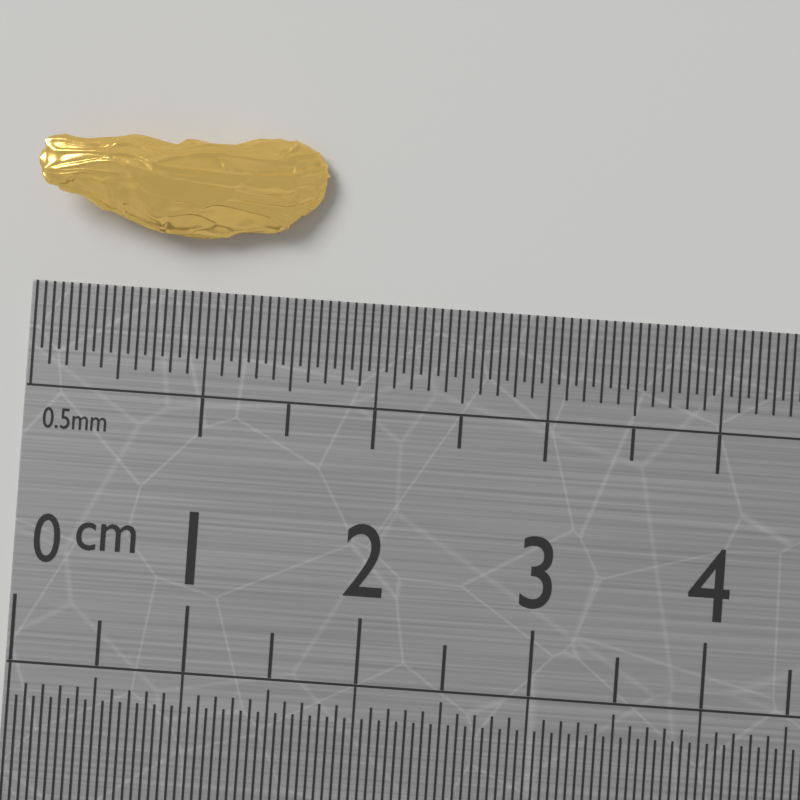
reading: 1.65 cm
